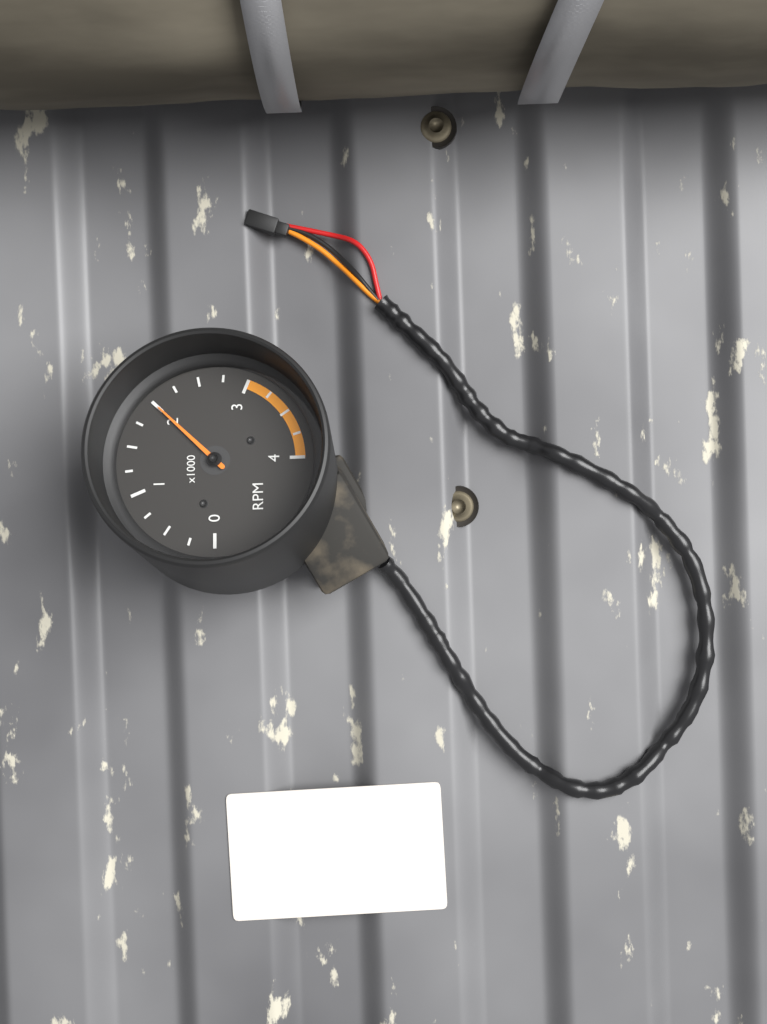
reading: 2.00 x1000 RPM
